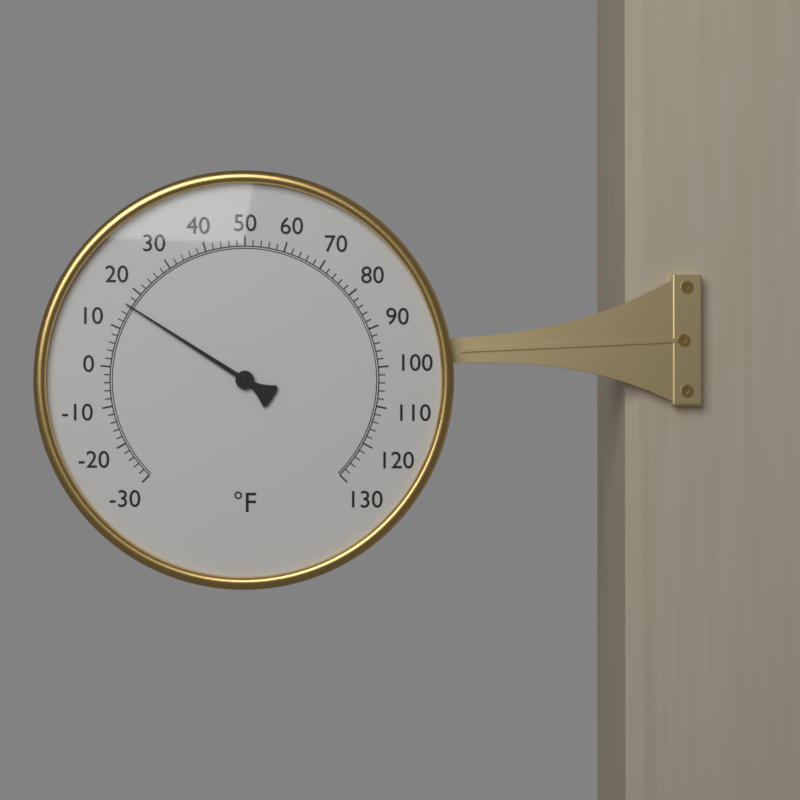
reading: 16 °F
